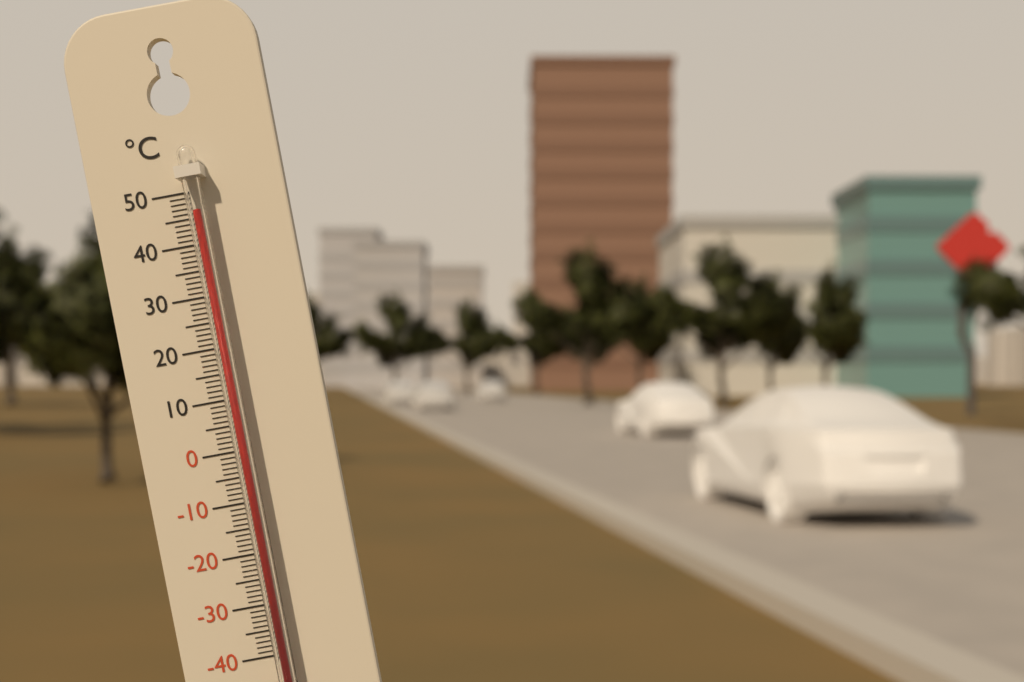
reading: 46 °C
